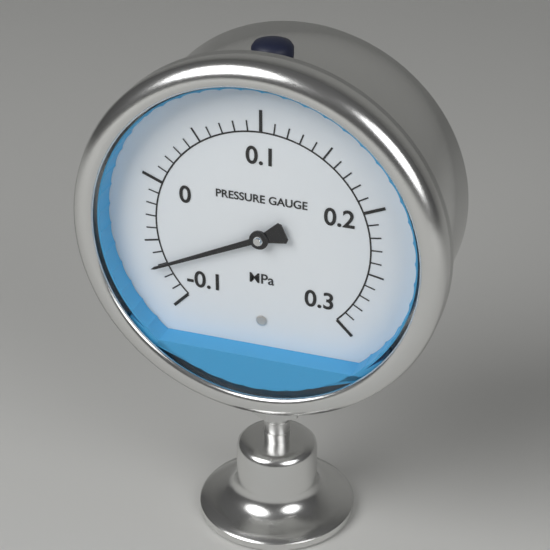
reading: -0.07 MPa
